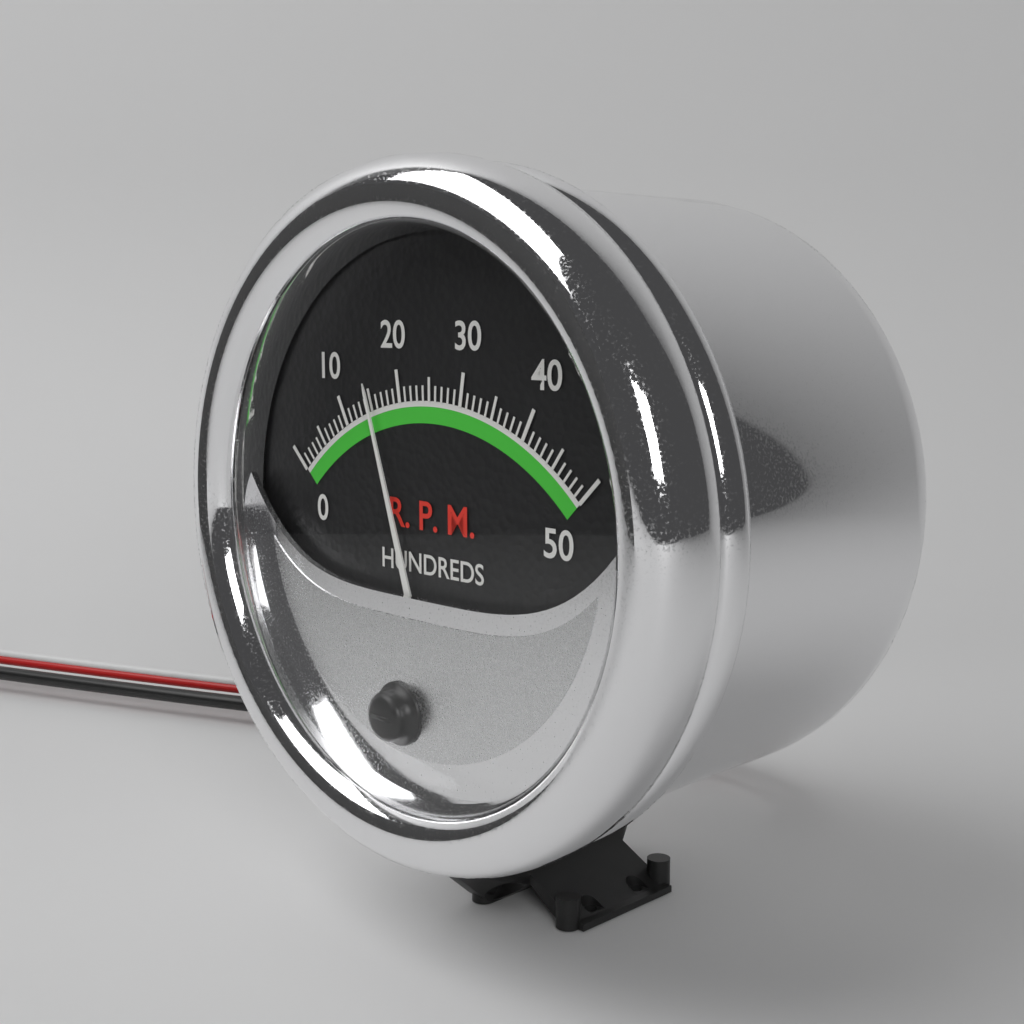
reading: 15 RPM x100
